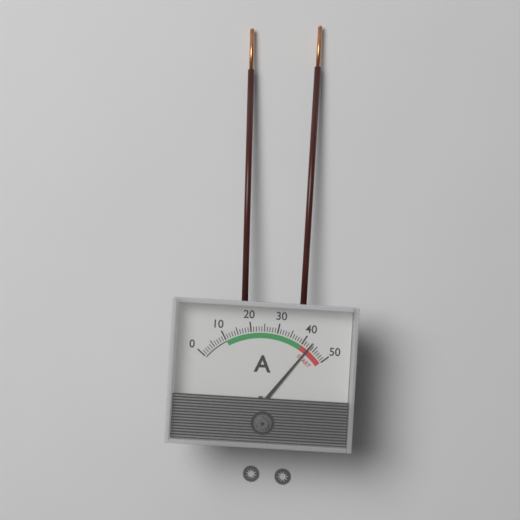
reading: 43 A
